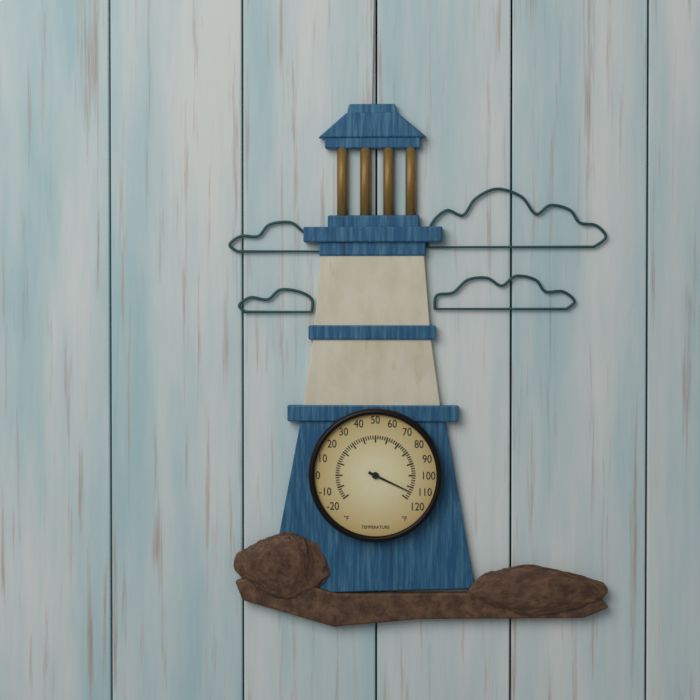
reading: 114 °F
